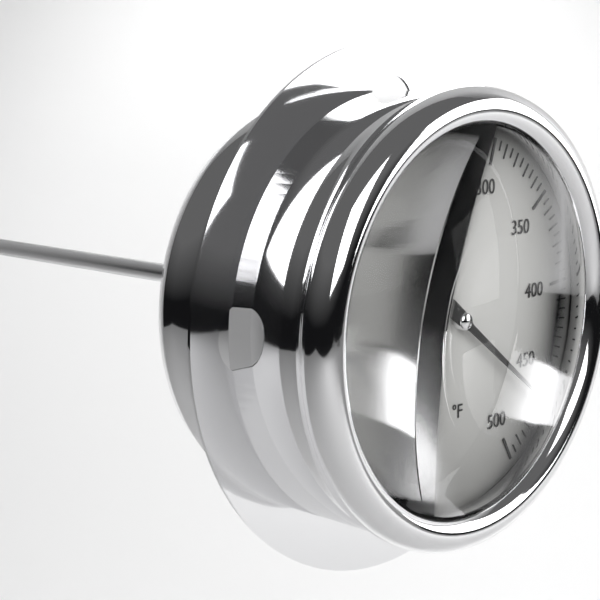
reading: 465 °F
